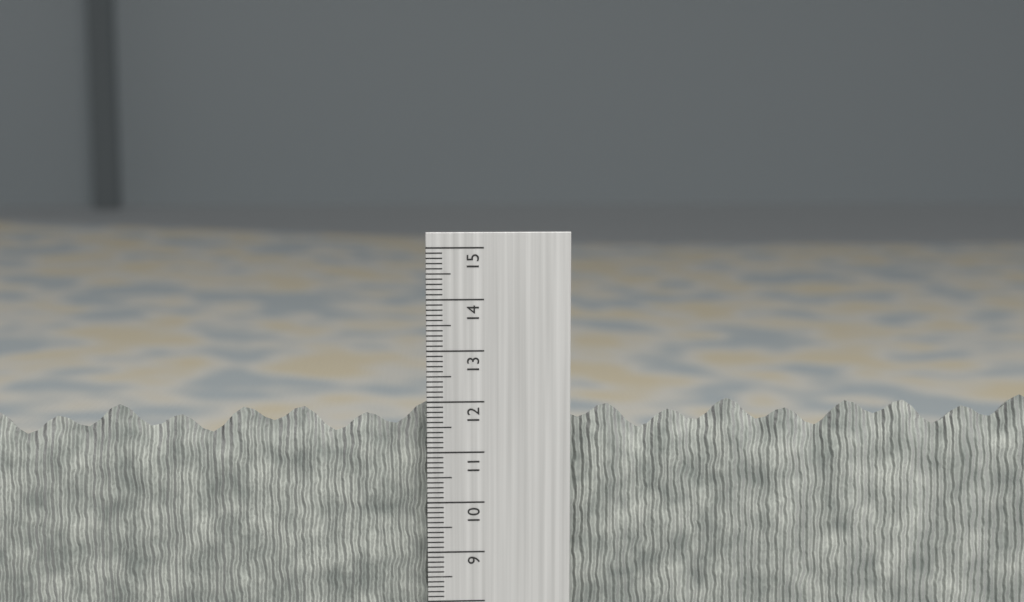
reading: 11.9 cm
